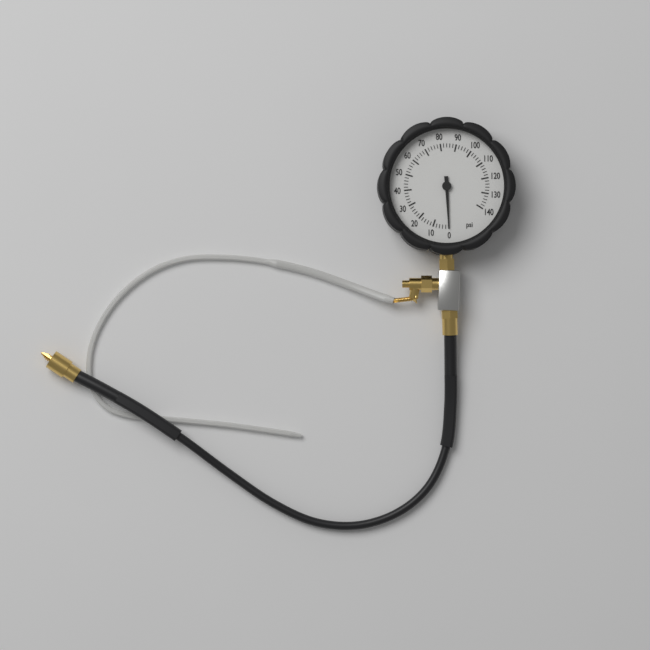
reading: 0 psi
